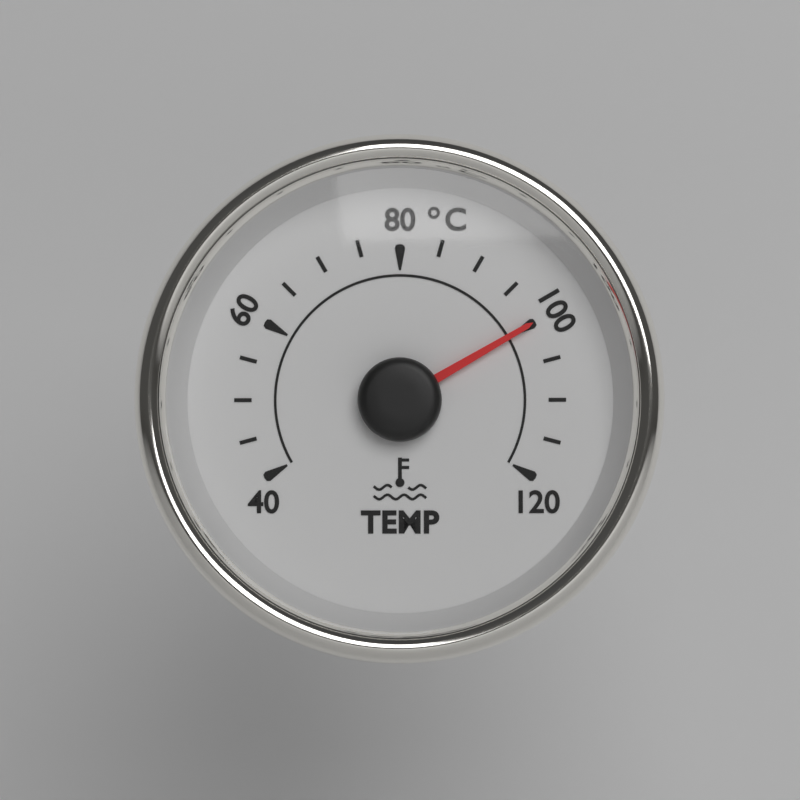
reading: 100 °C
